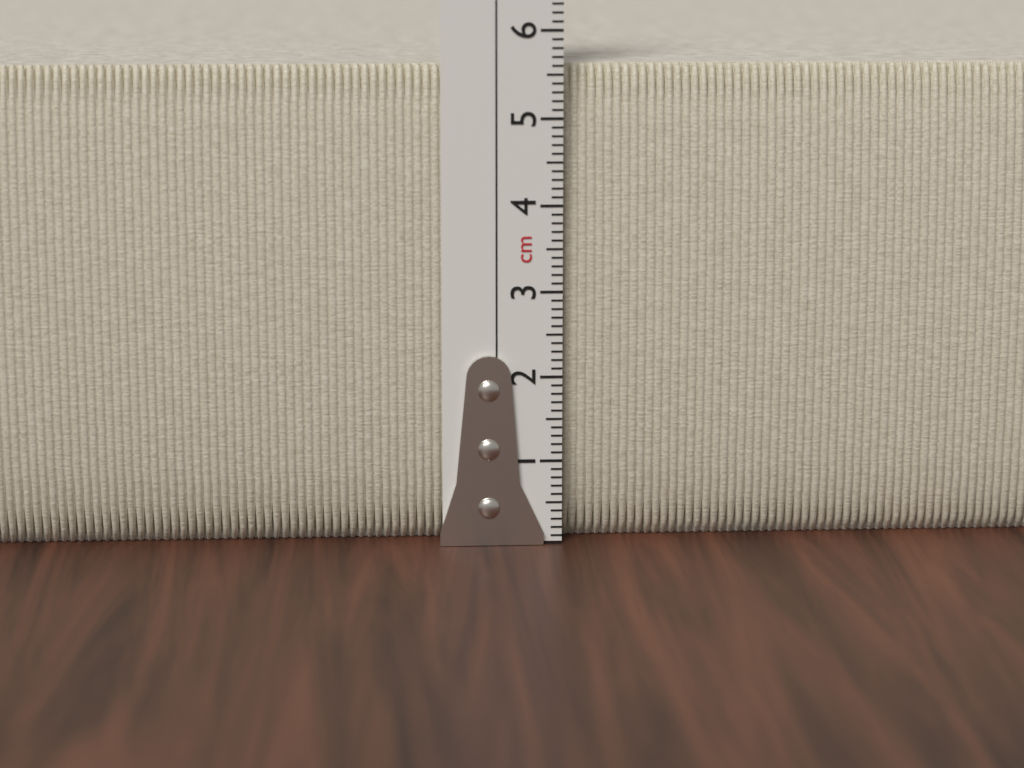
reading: 5.6 cm
